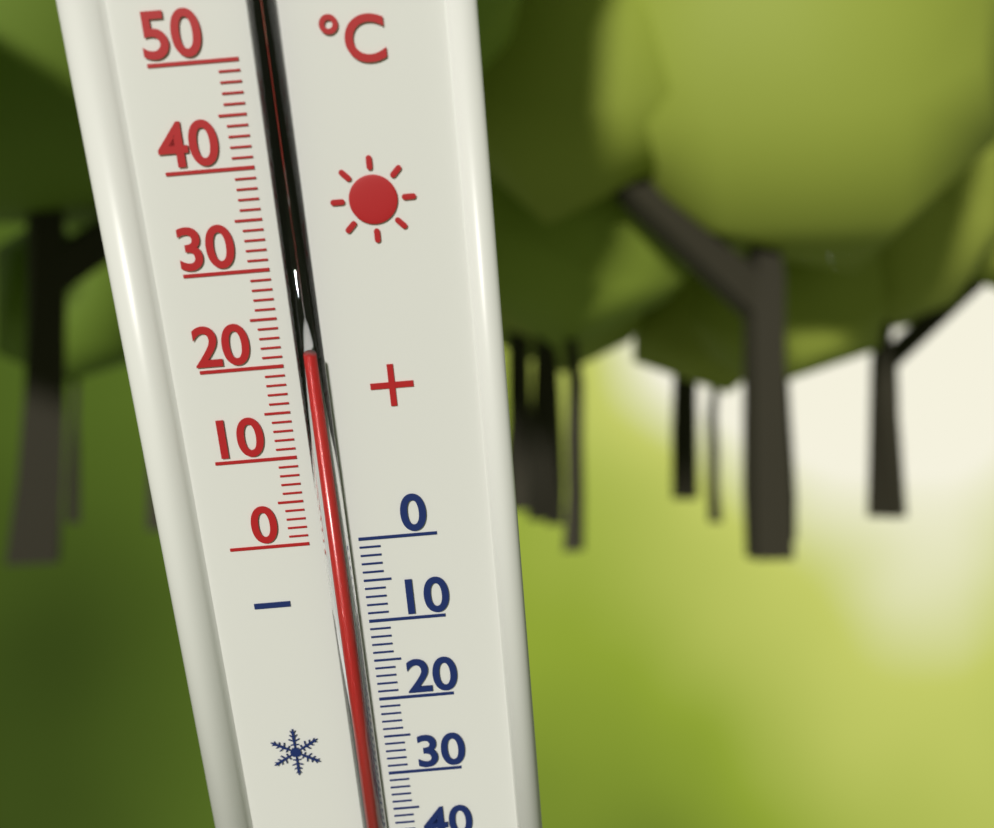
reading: 21 °C
